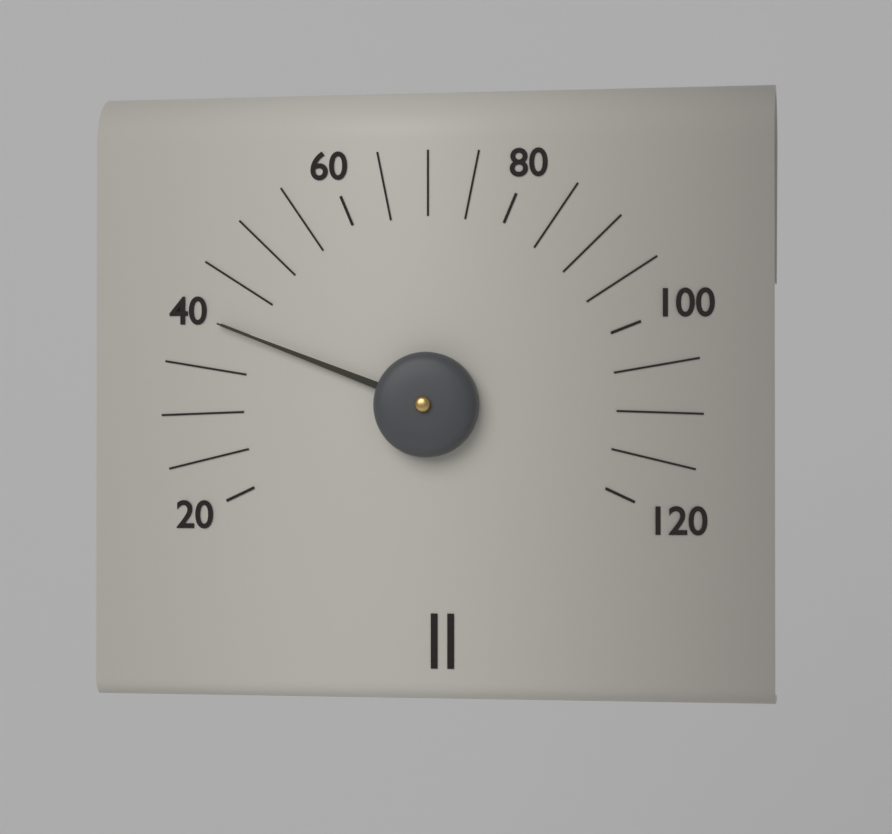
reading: 40 (no unit)
